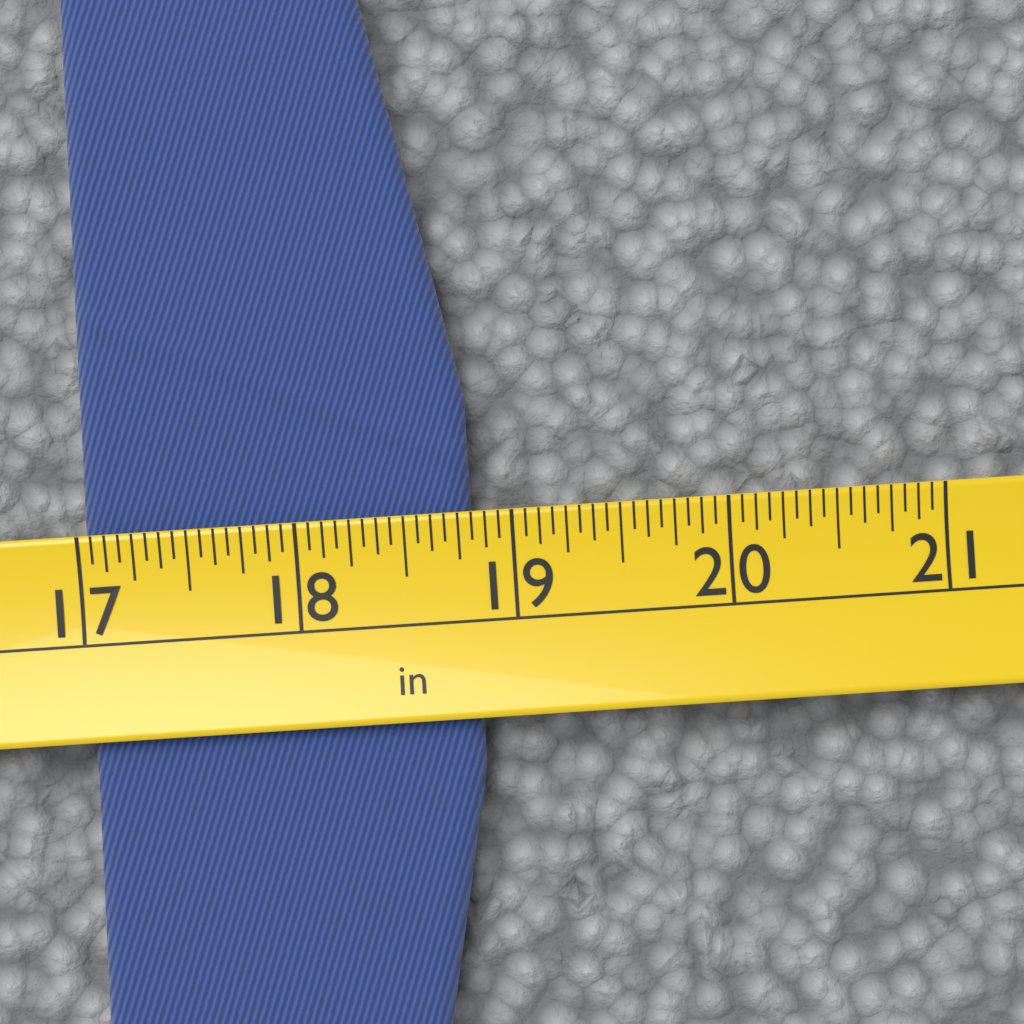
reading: 18.8125 in
